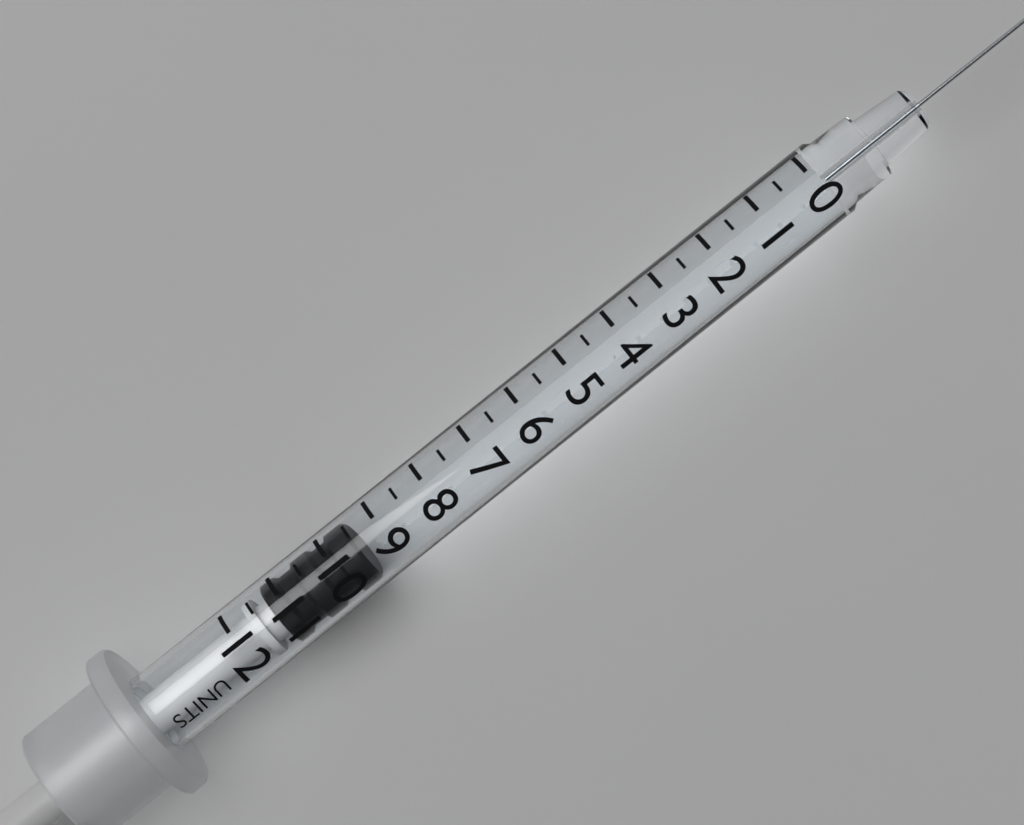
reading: 9.5 units
